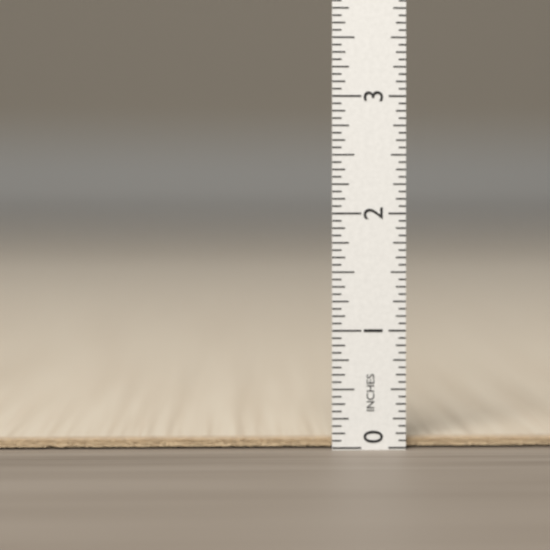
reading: 0.0625 in
